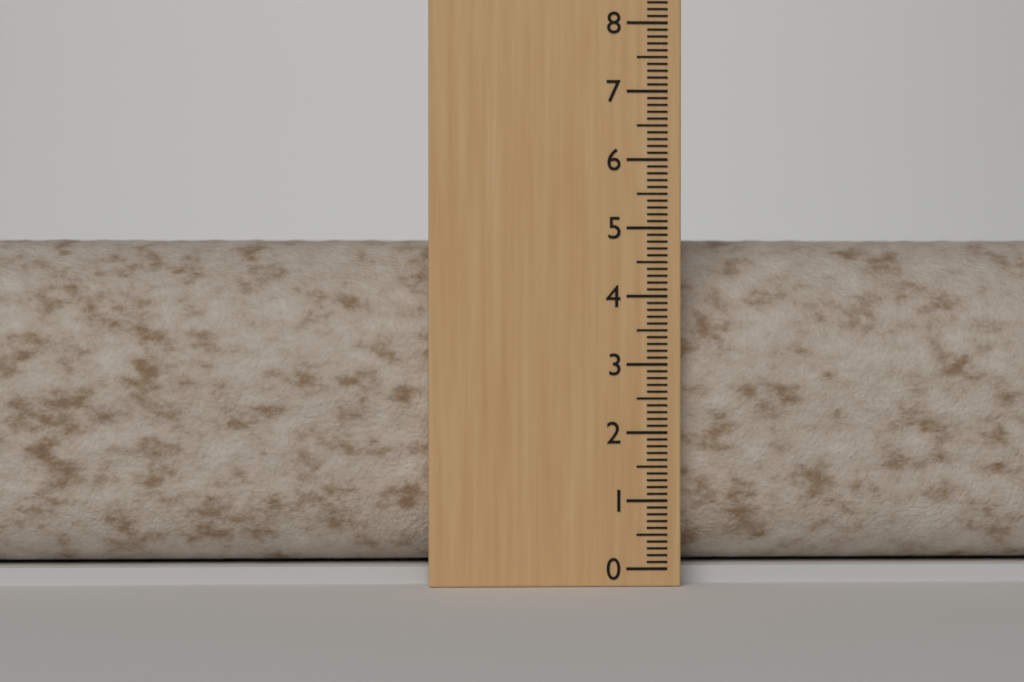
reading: 4.9 (no unit)
